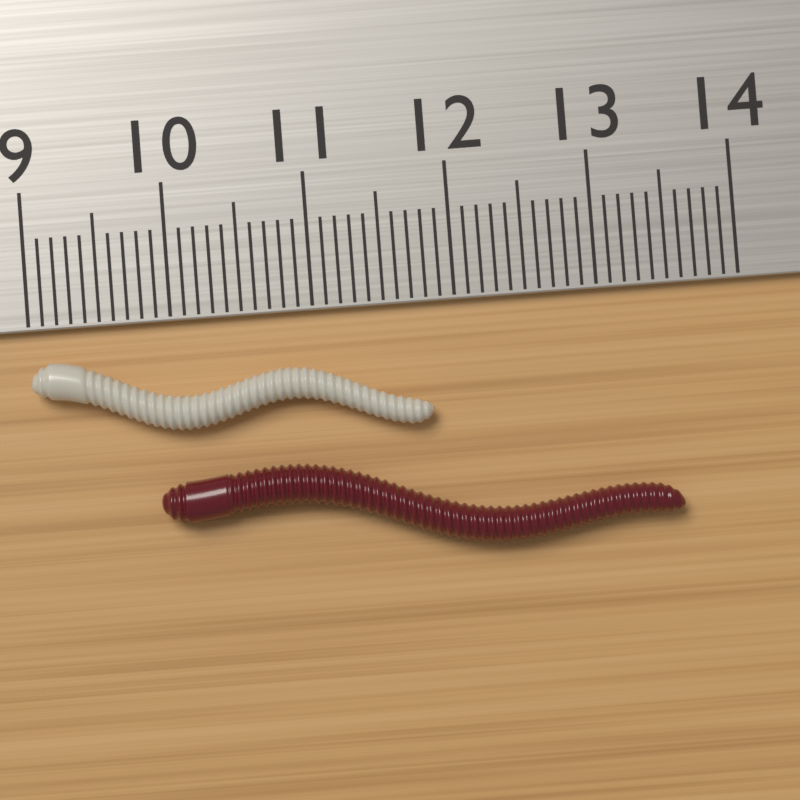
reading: 11.8 cm
